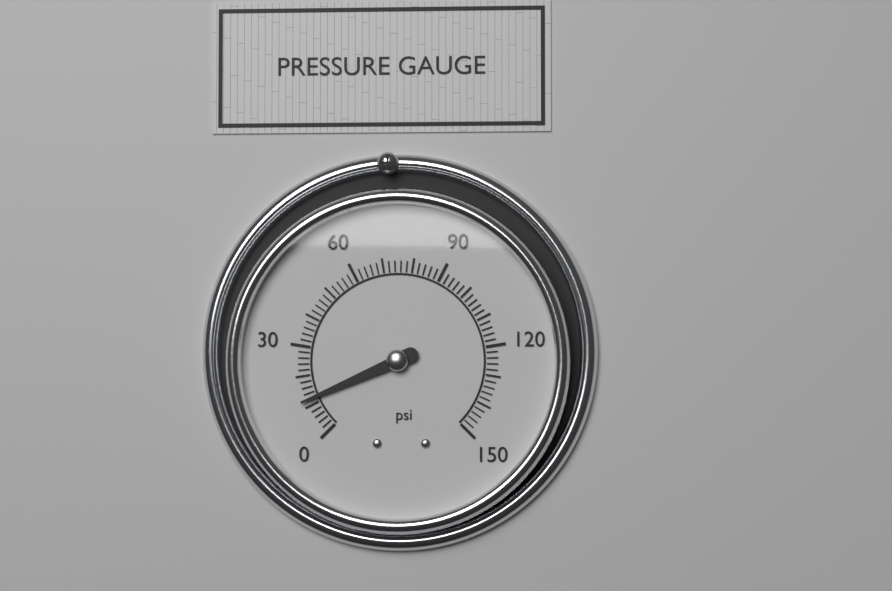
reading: 12 psi
